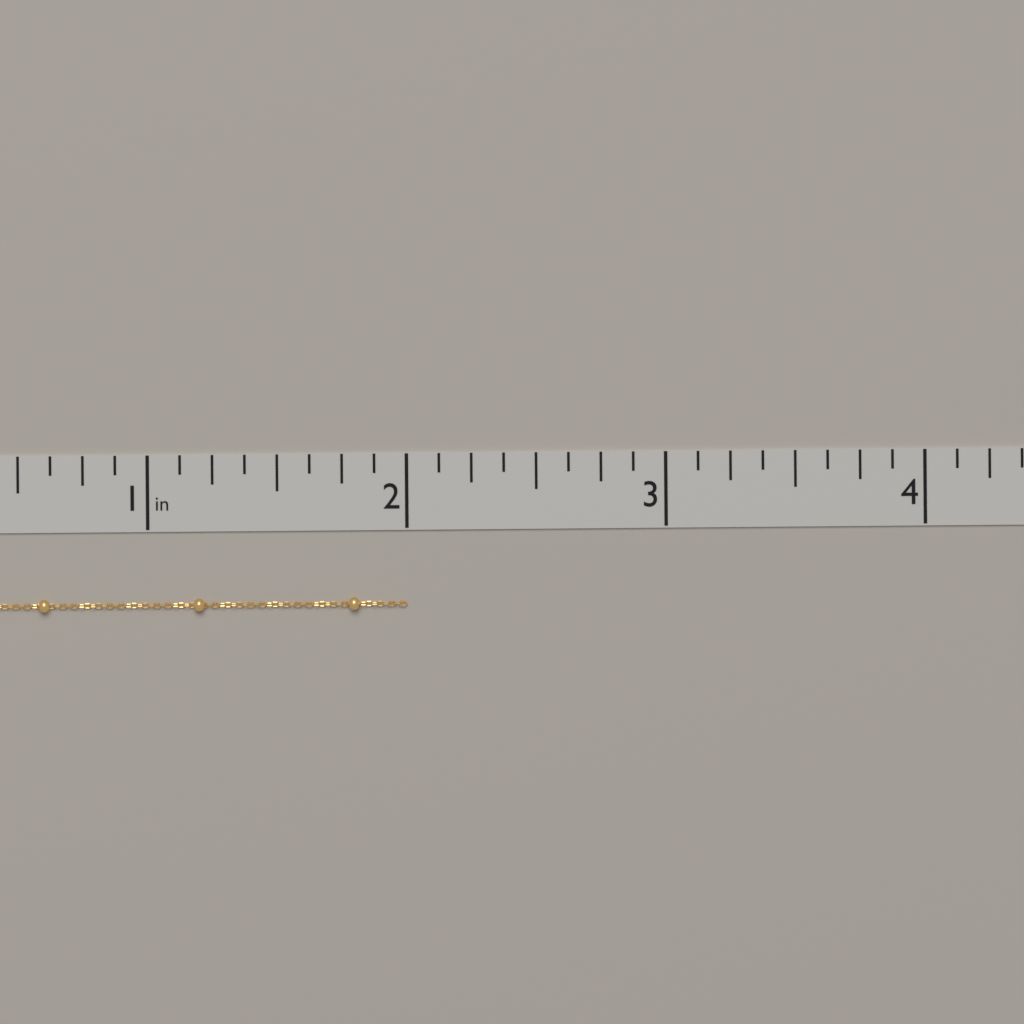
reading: 2.000 in
